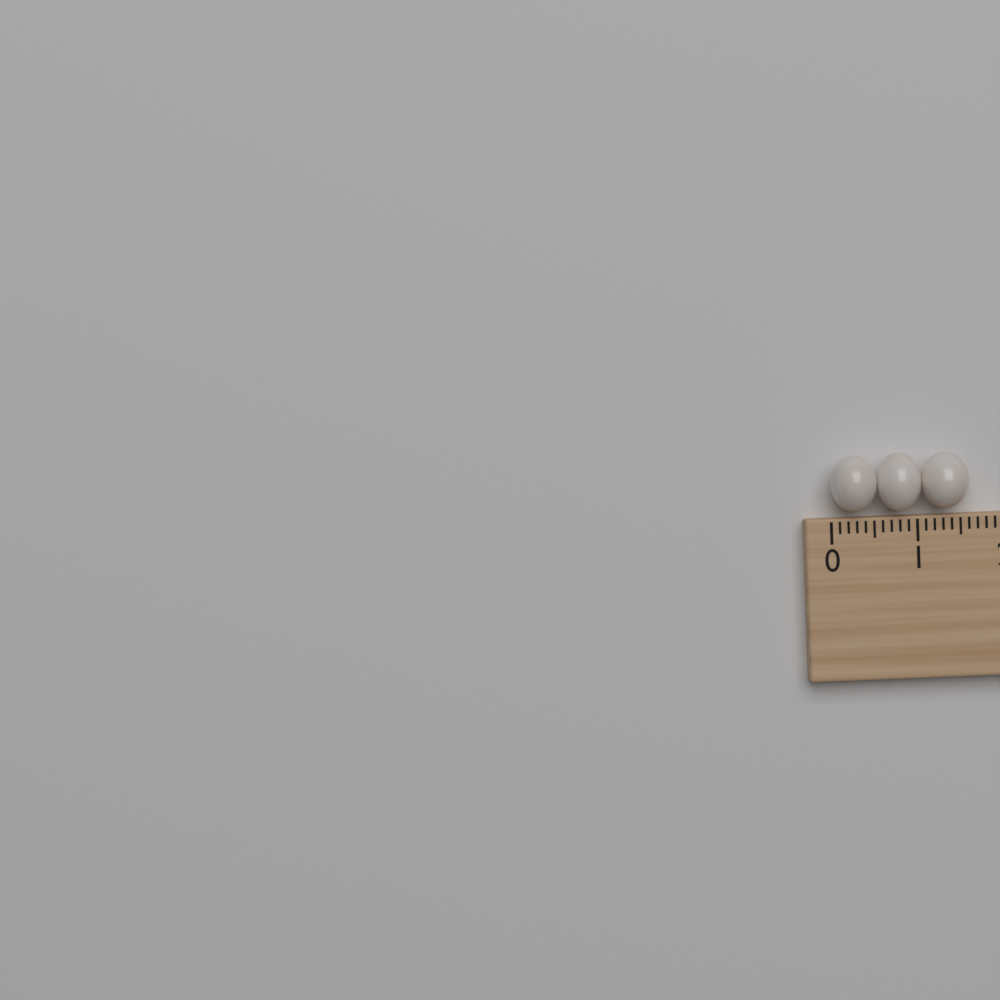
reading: 1.6 (no unit)
